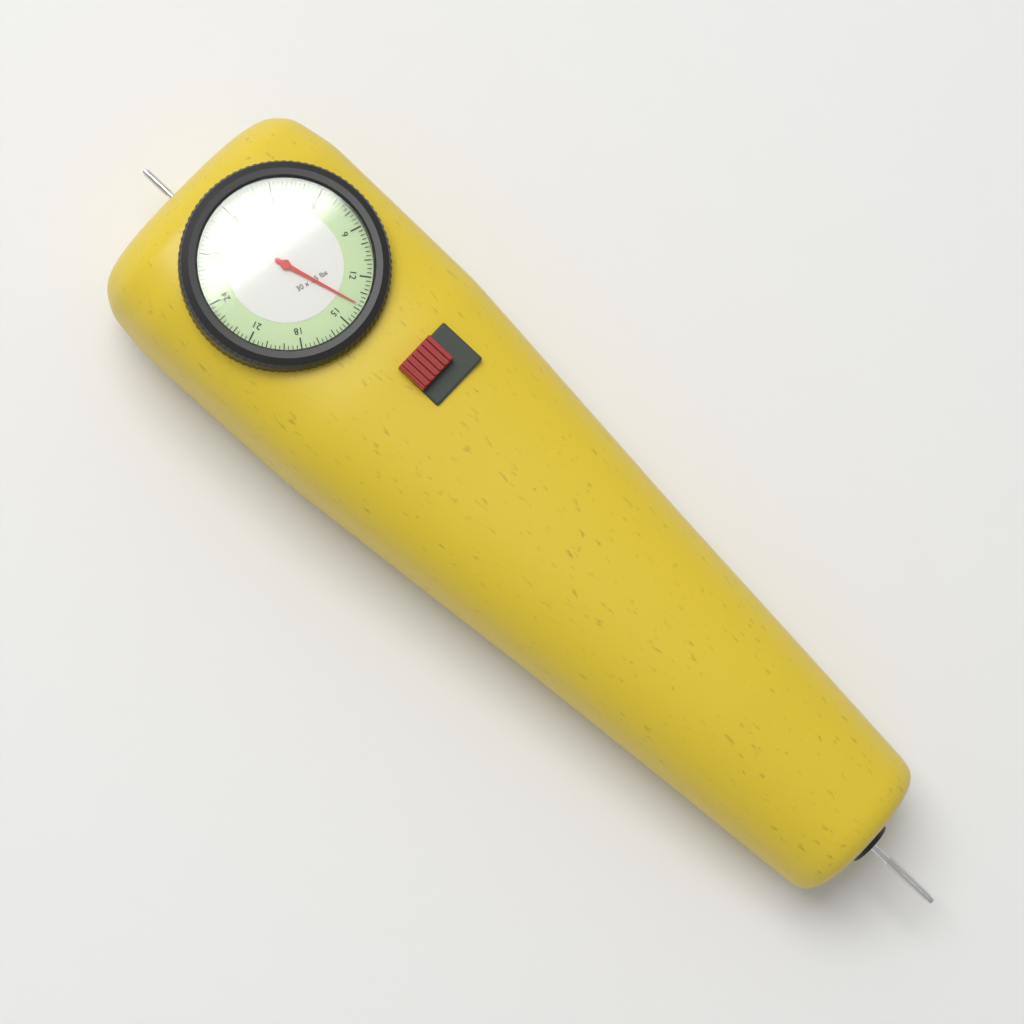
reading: 13.75 lbs
